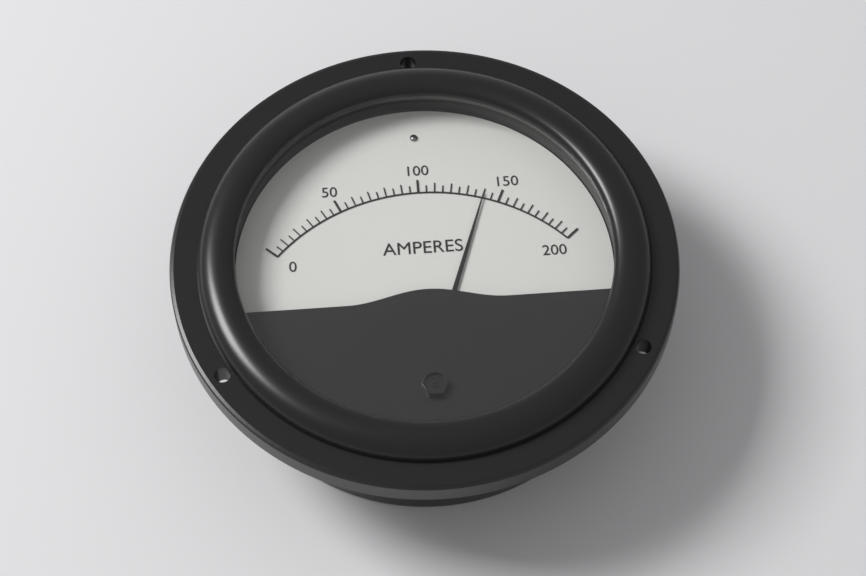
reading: 140 A
